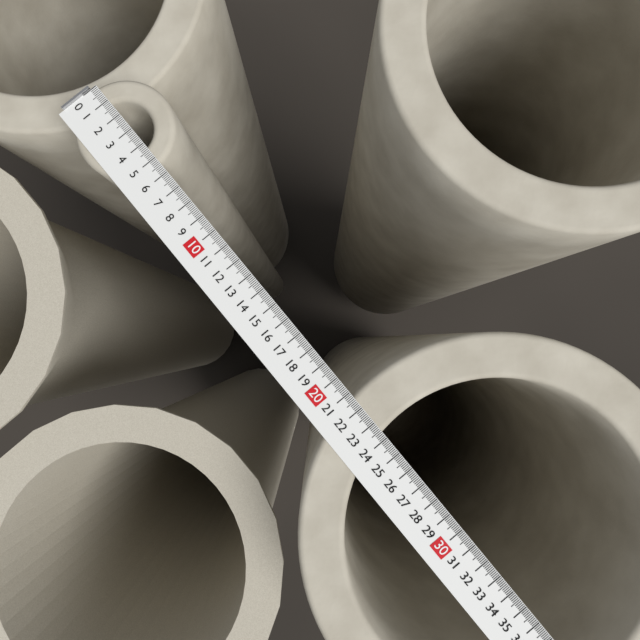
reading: 5.4 (no unit)
